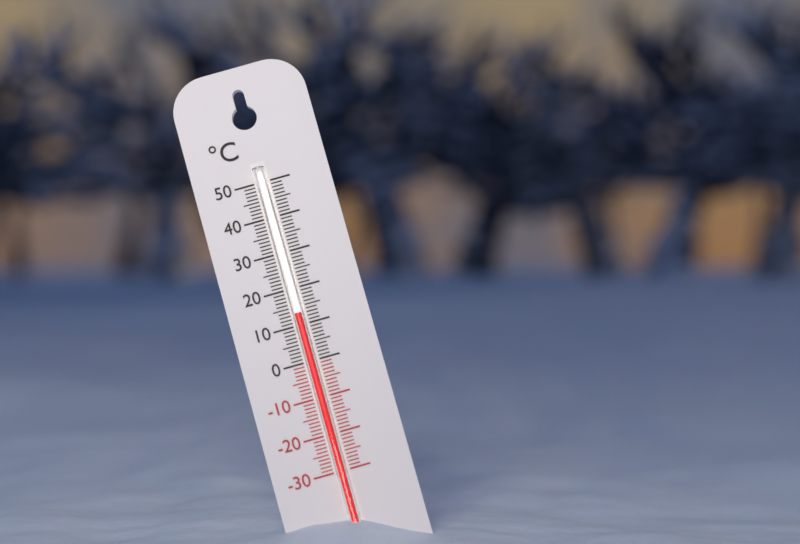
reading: 13 °C
